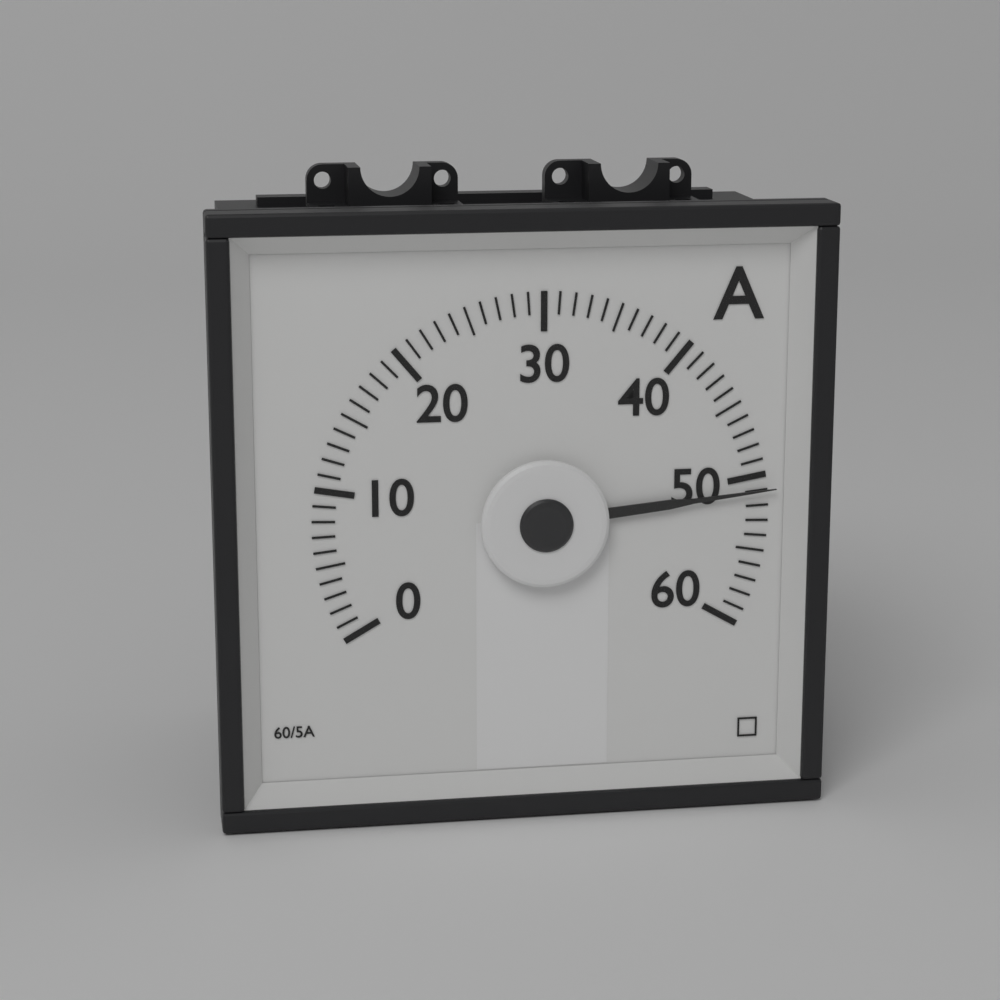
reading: 51 A
